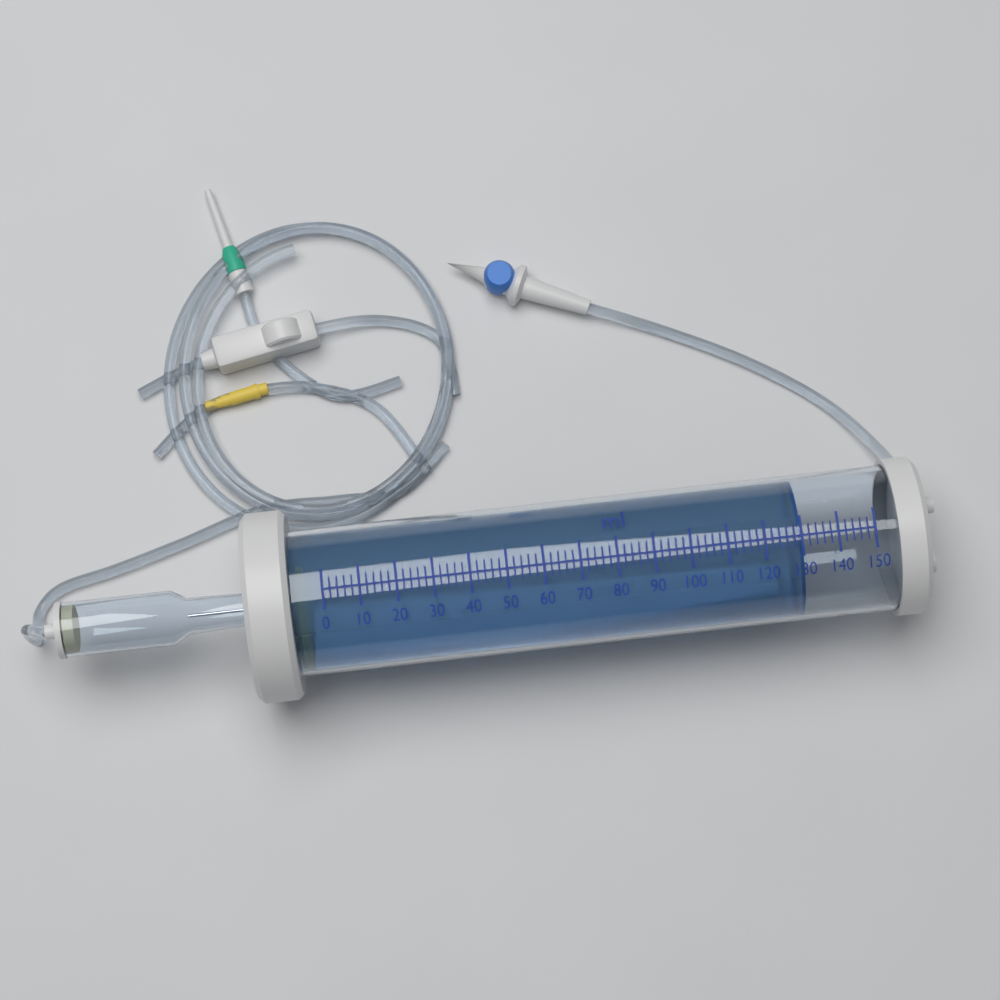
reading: 130 ml
